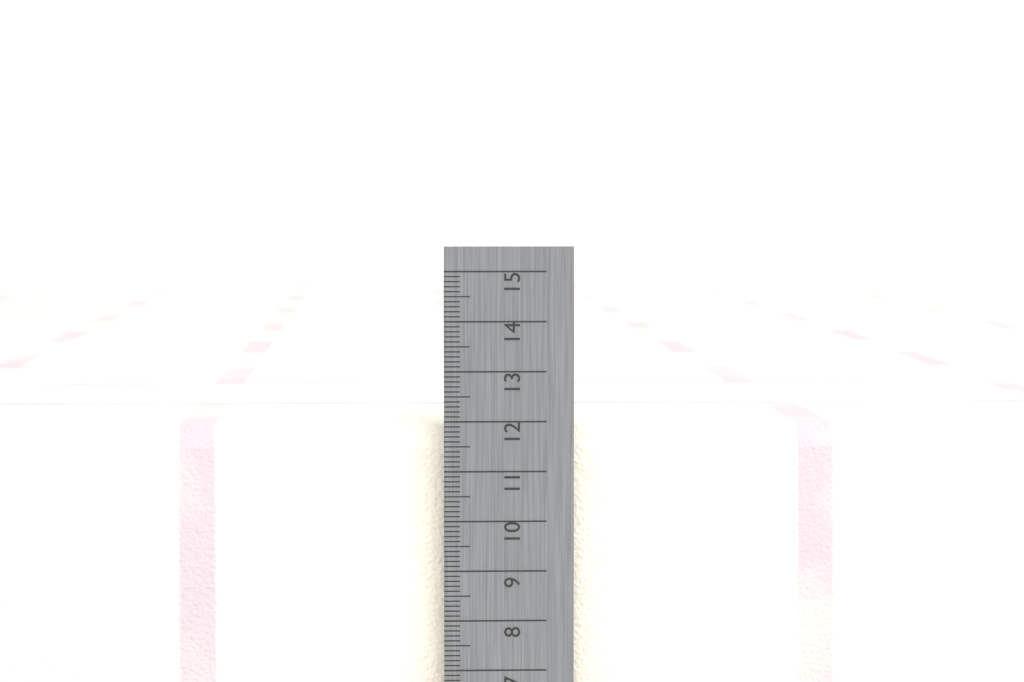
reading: 11.9 cm
